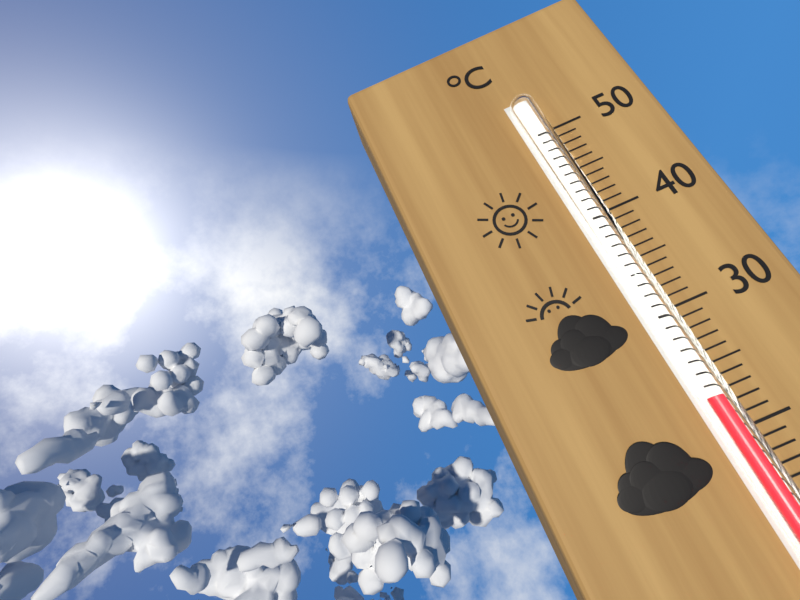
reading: 23 °C
